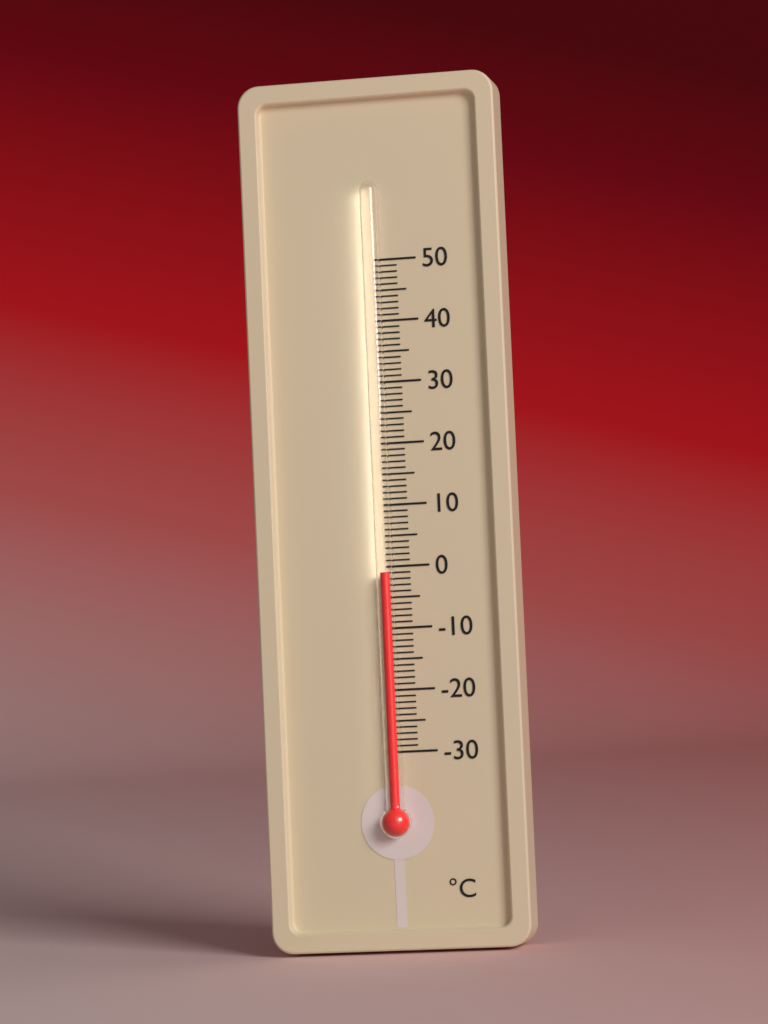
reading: -1 °C
